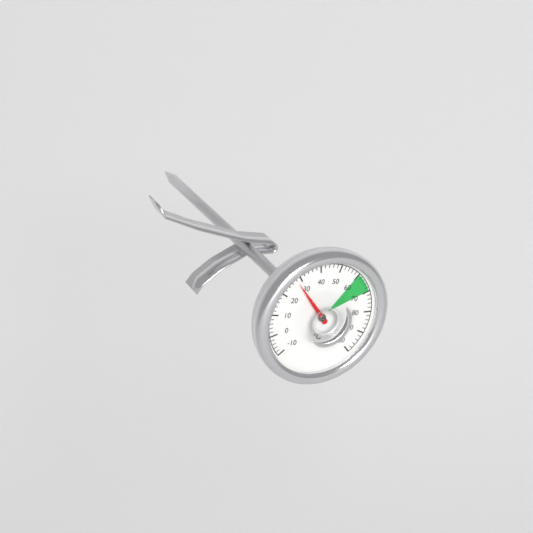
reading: 28 °C
